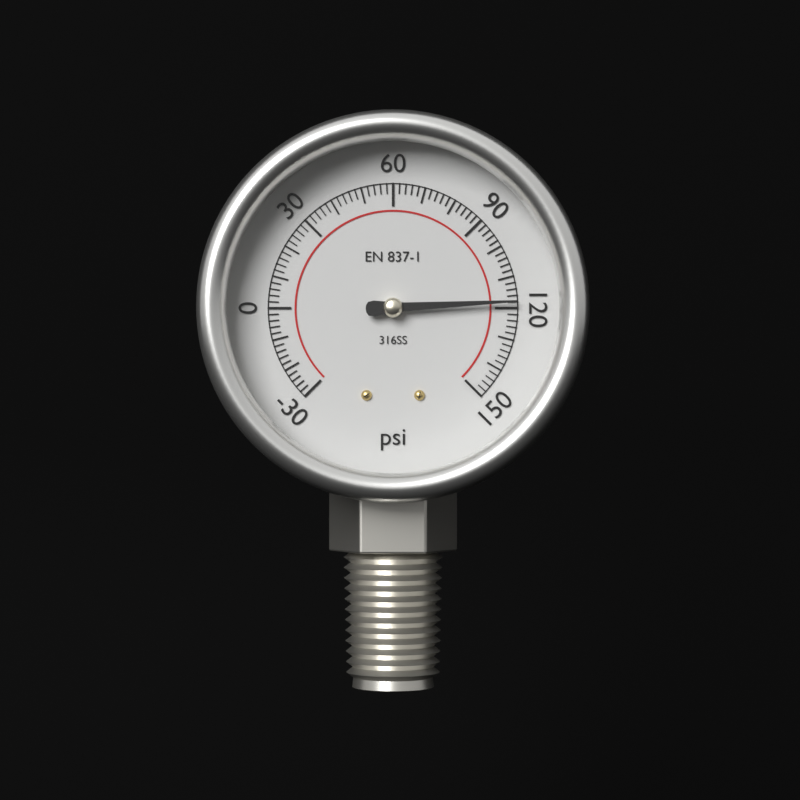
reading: 118 psi
